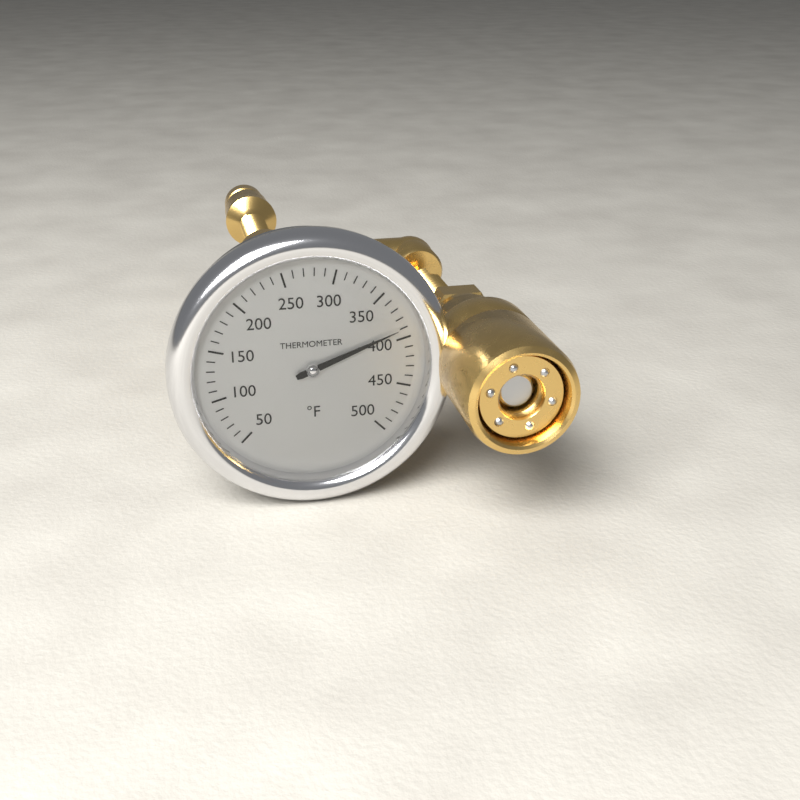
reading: 390 °F
